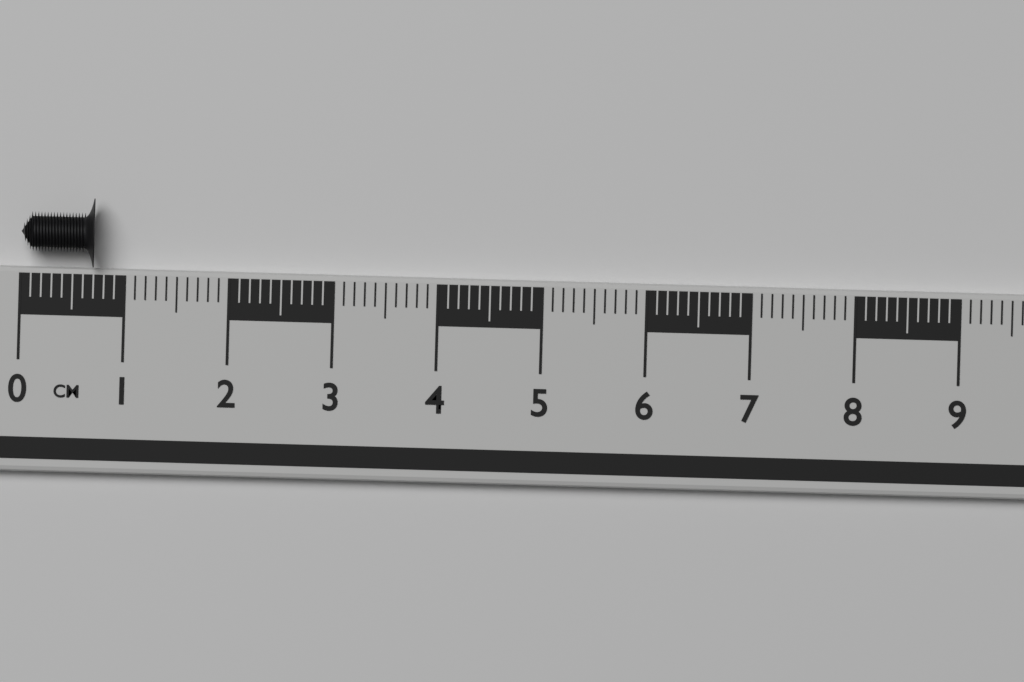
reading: 0.7 cm
